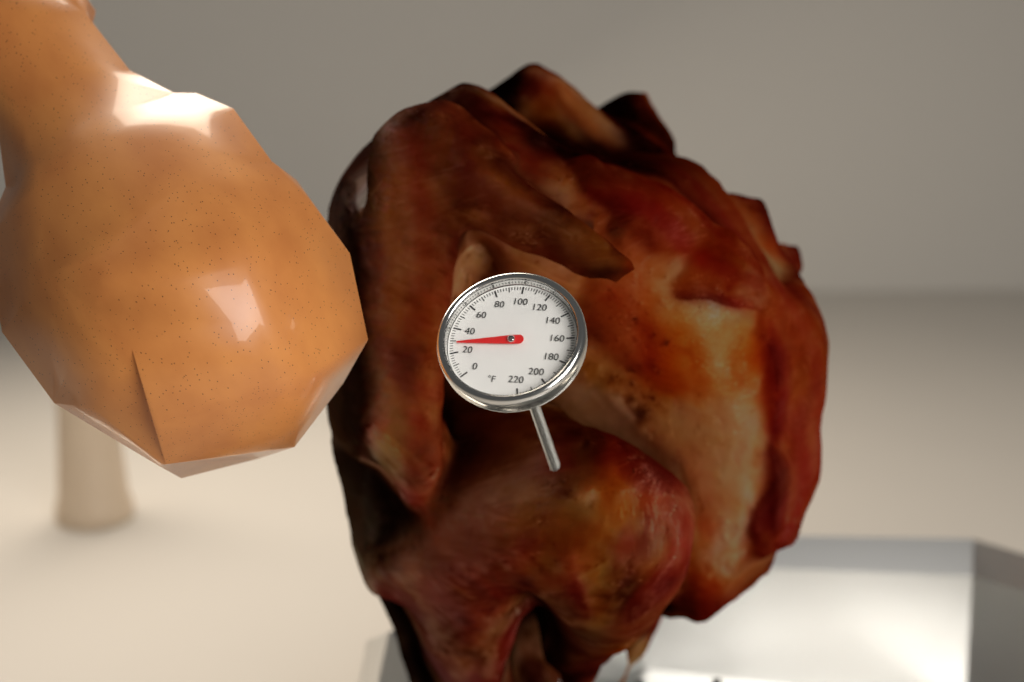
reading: 28 °F
